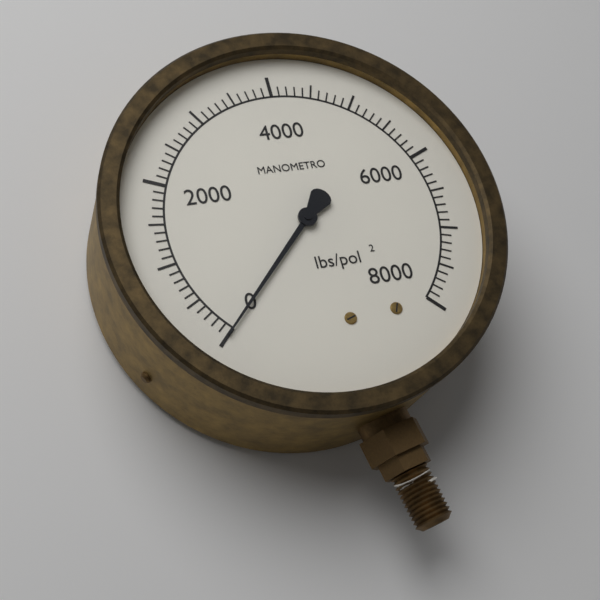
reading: 0 lbs/pol²
